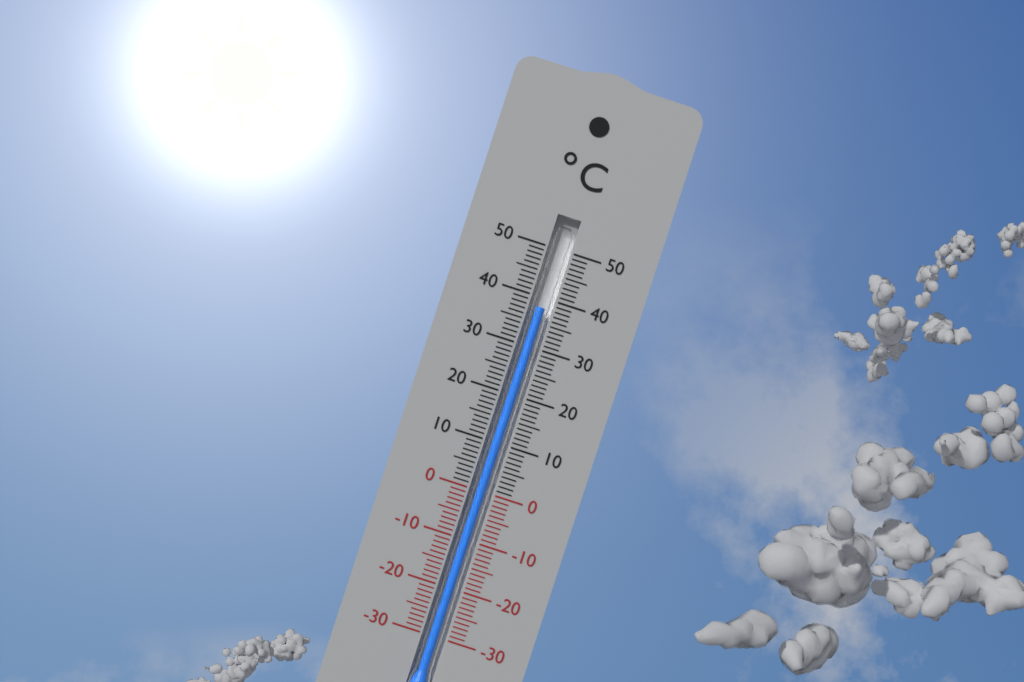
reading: 38 °C
